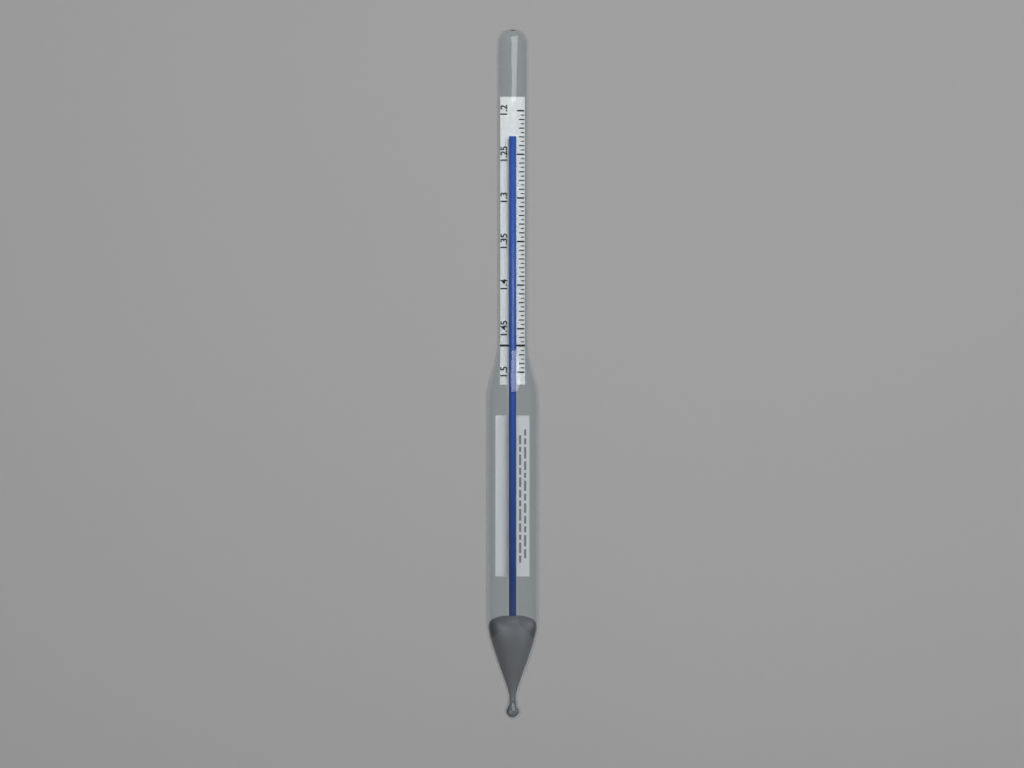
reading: 1.230 (no unit)
